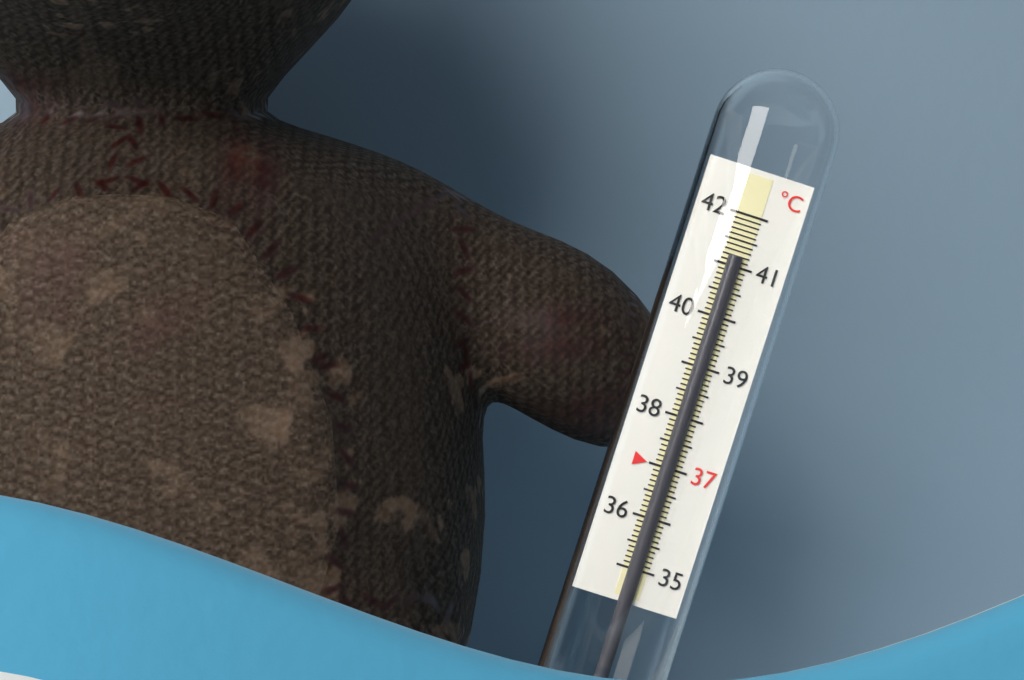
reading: 41.2 °C
